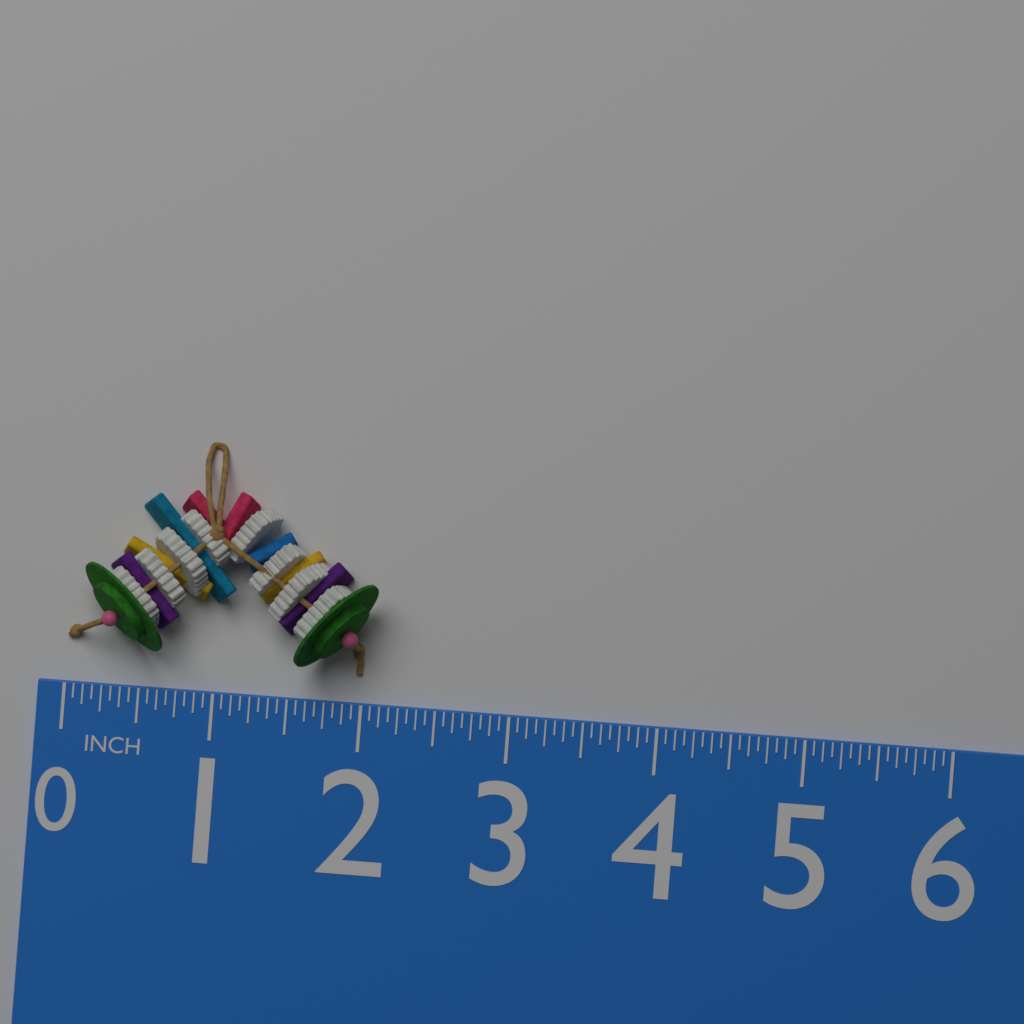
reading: 2.0625 in
